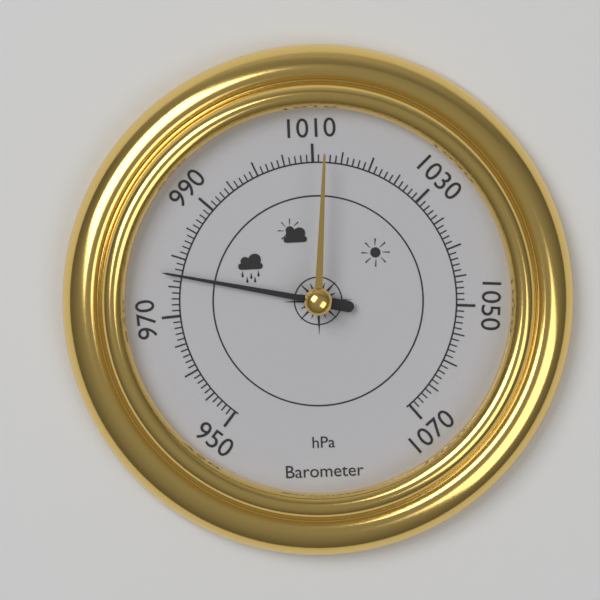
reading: 977 hPa
